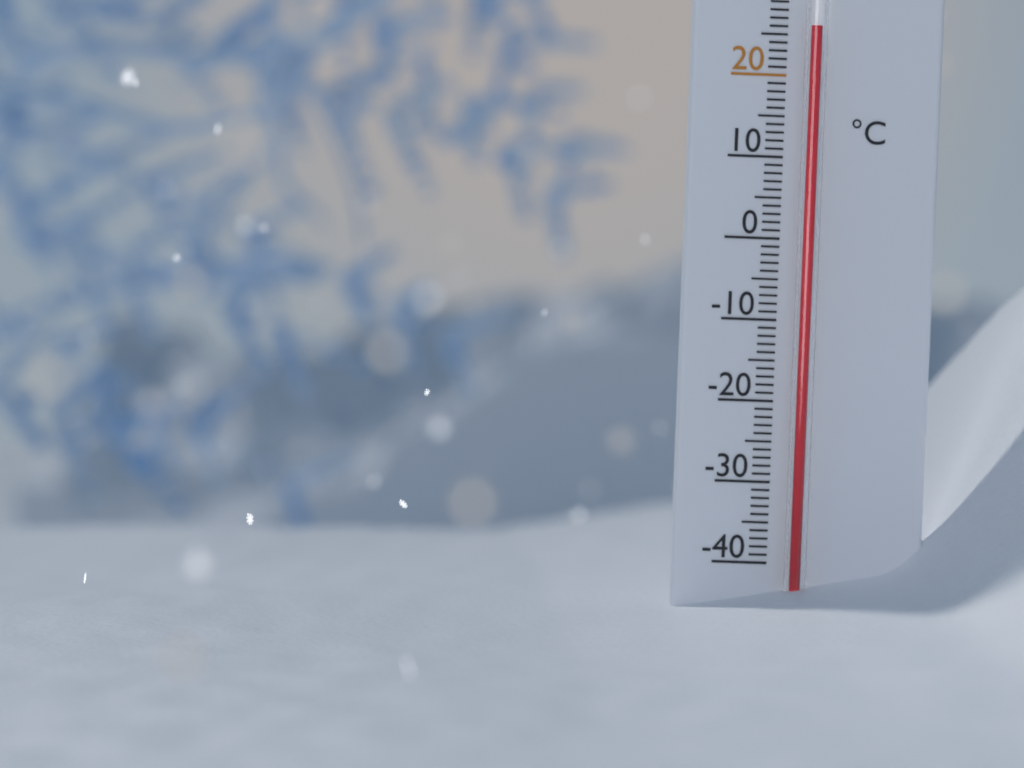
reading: 26 °C
